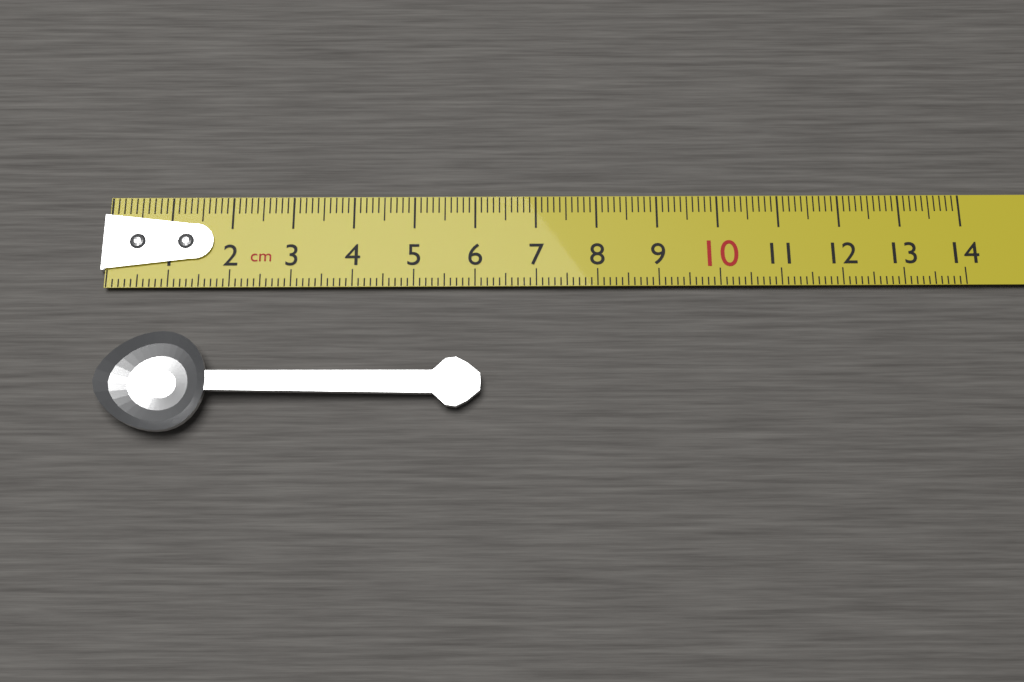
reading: 6.1 cm
